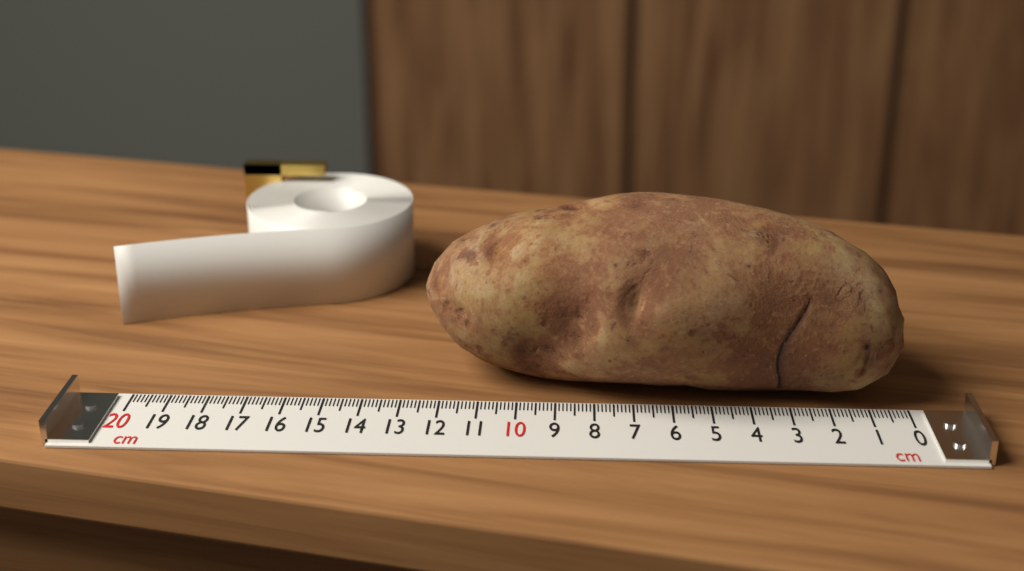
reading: 12.5 cm
